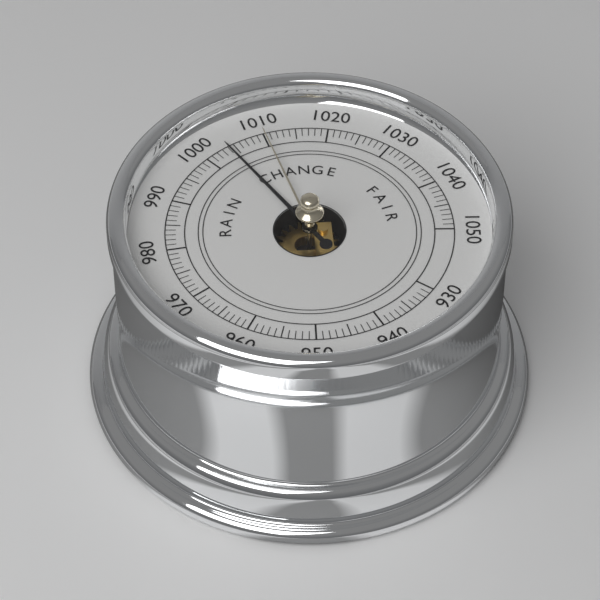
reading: 1004 (no unit)
